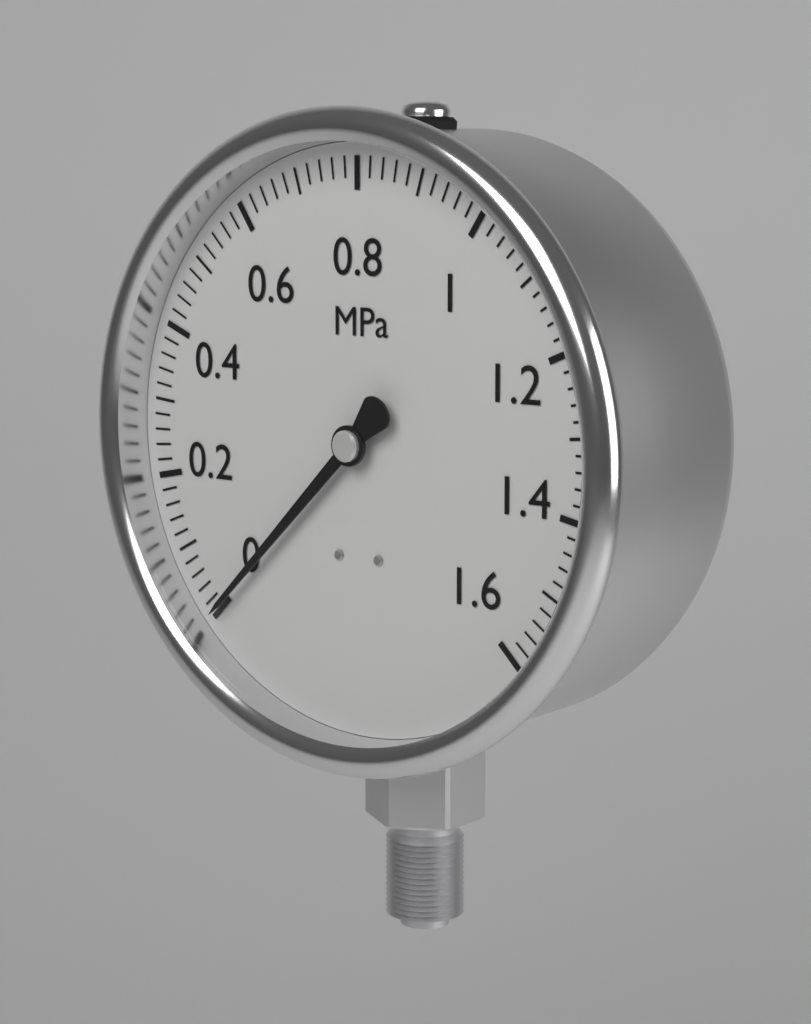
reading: 0.00 MPa
